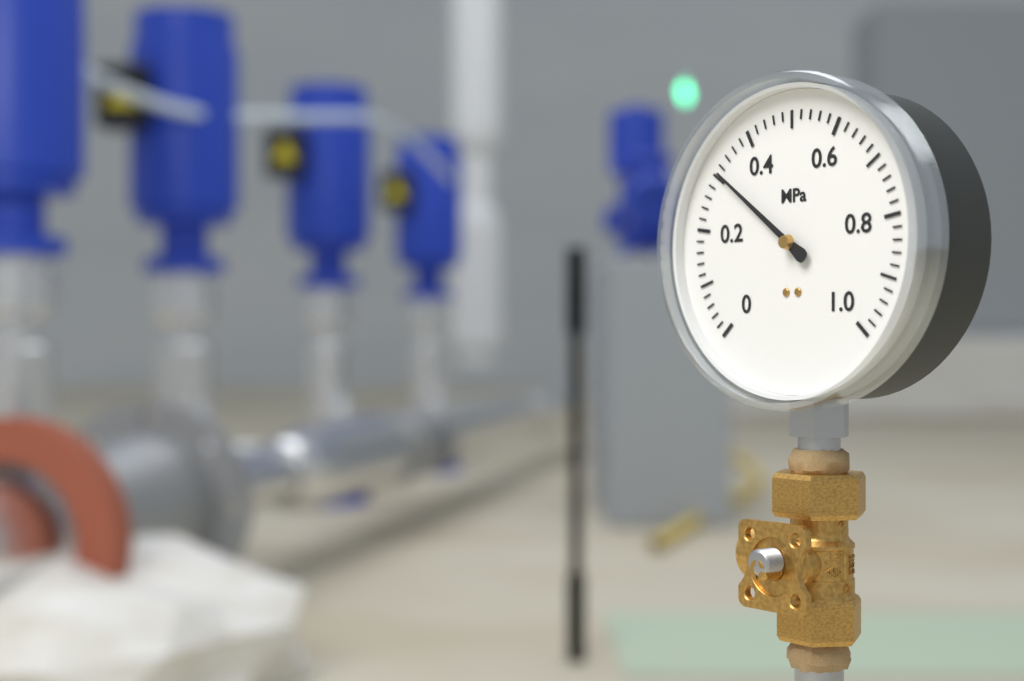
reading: 0.31 MPa
